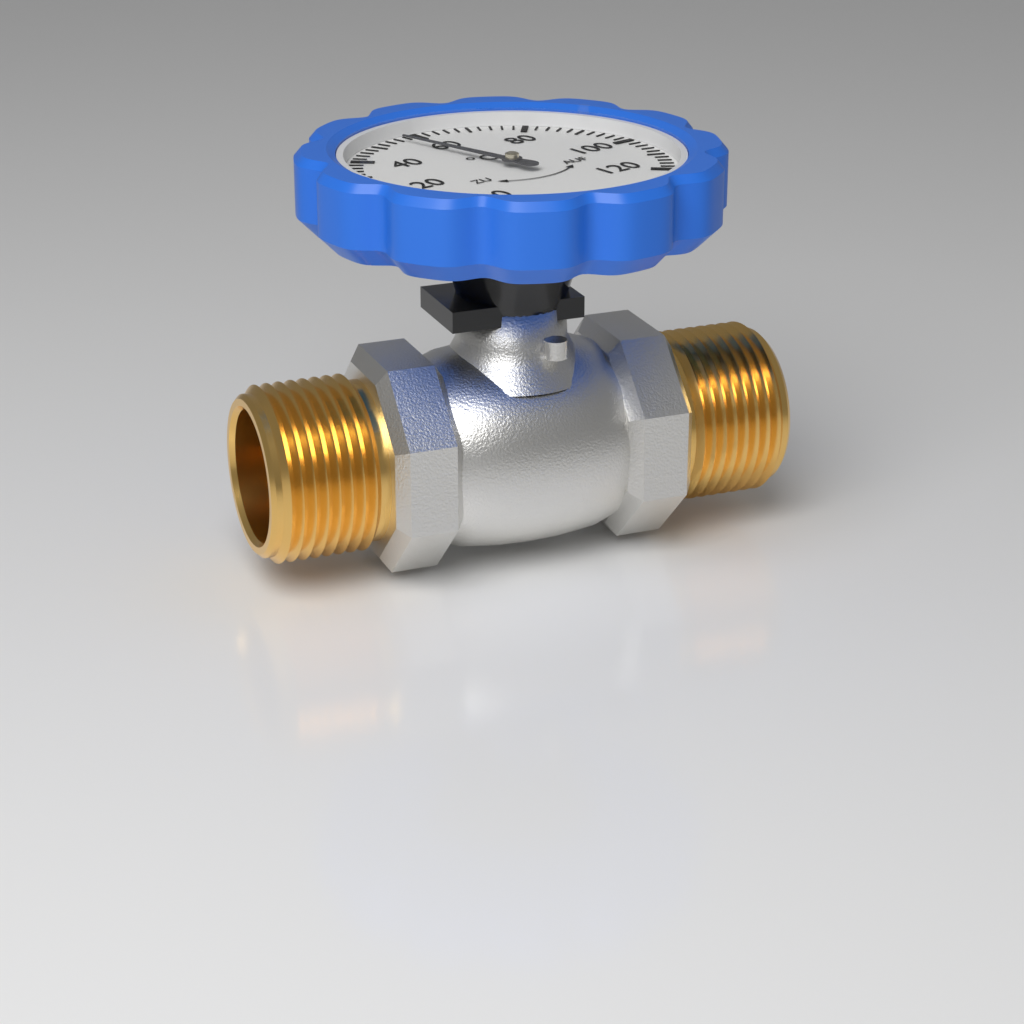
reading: 56 °C
